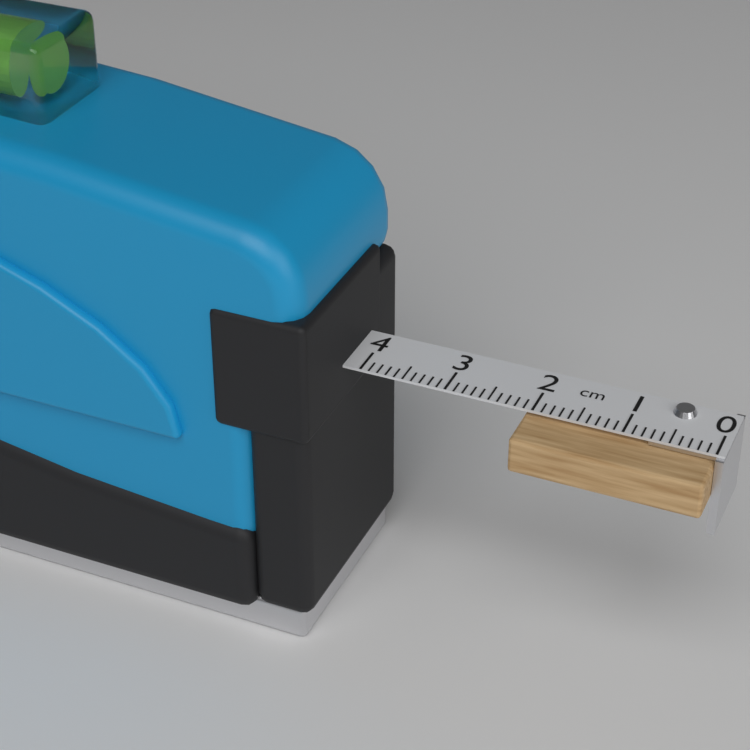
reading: 2.1 cm
